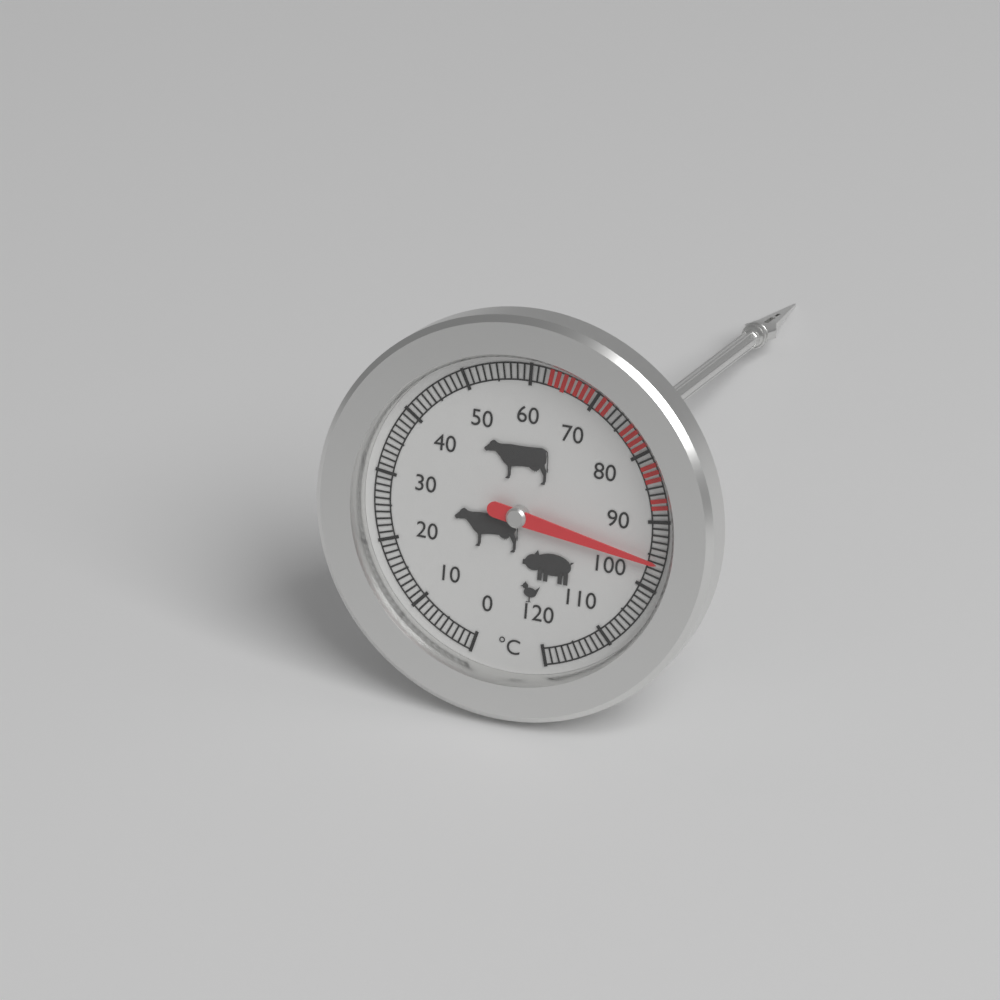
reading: 96 °C
